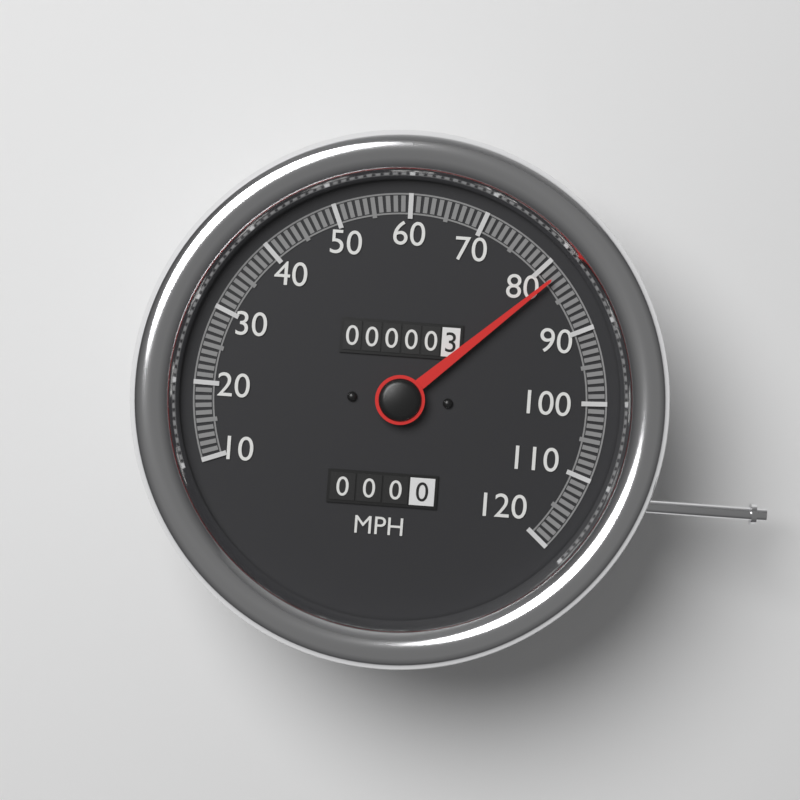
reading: 82 MPH
